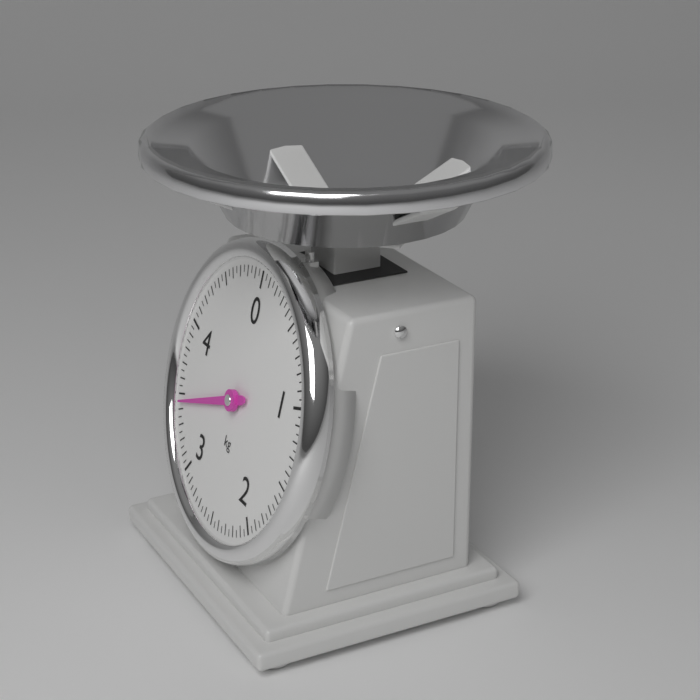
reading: 3.45 kg
